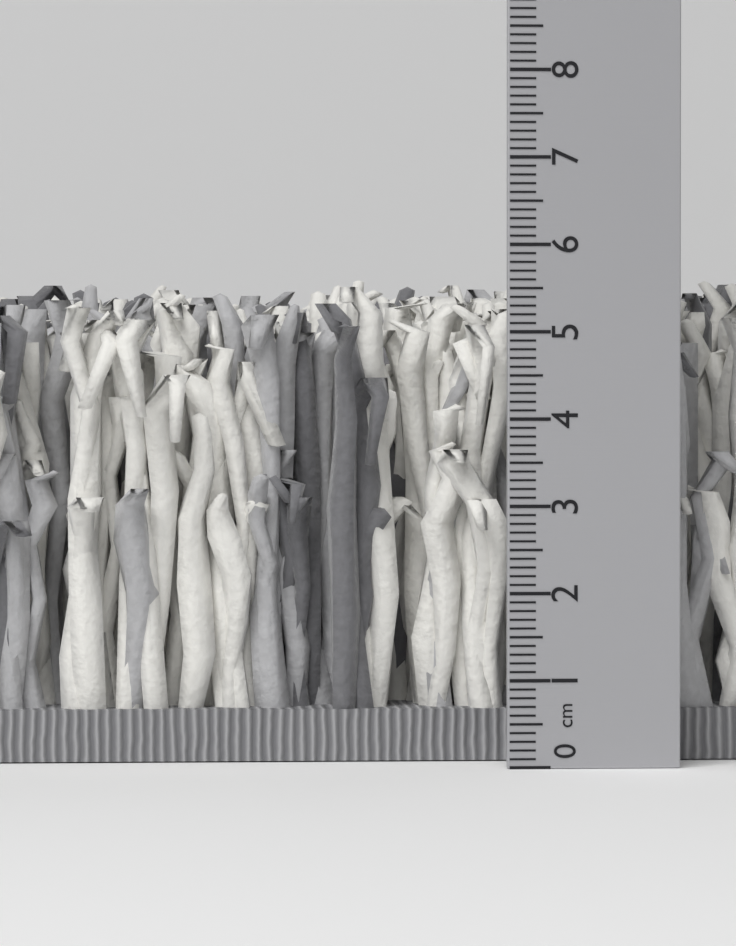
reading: 5.7 cm
